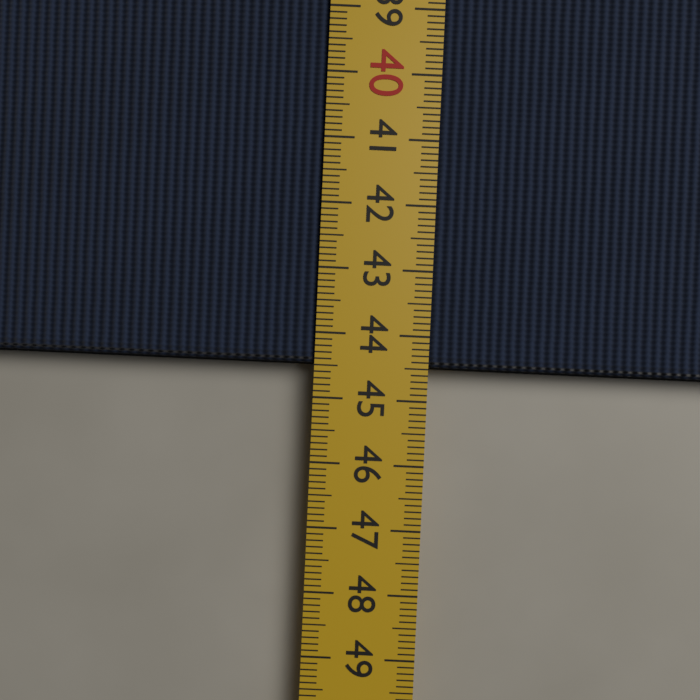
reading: 44.5 cm
